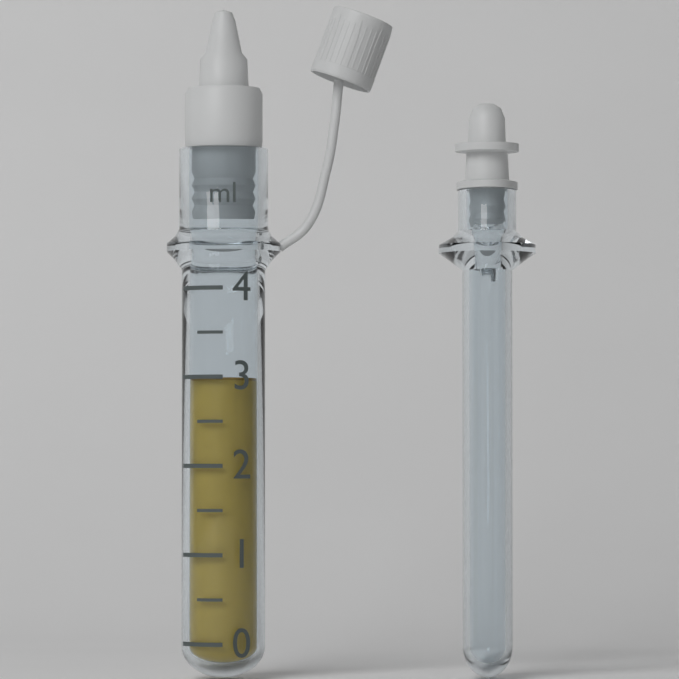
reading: 3.0 ml
